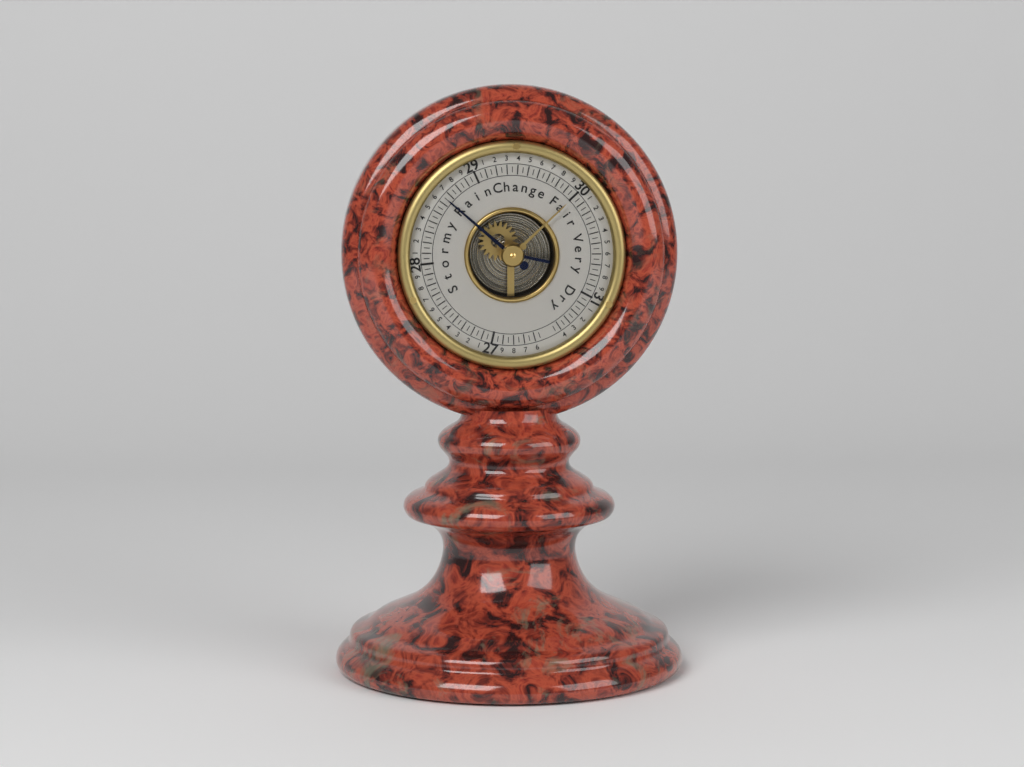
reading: 28.65 (no unit)
